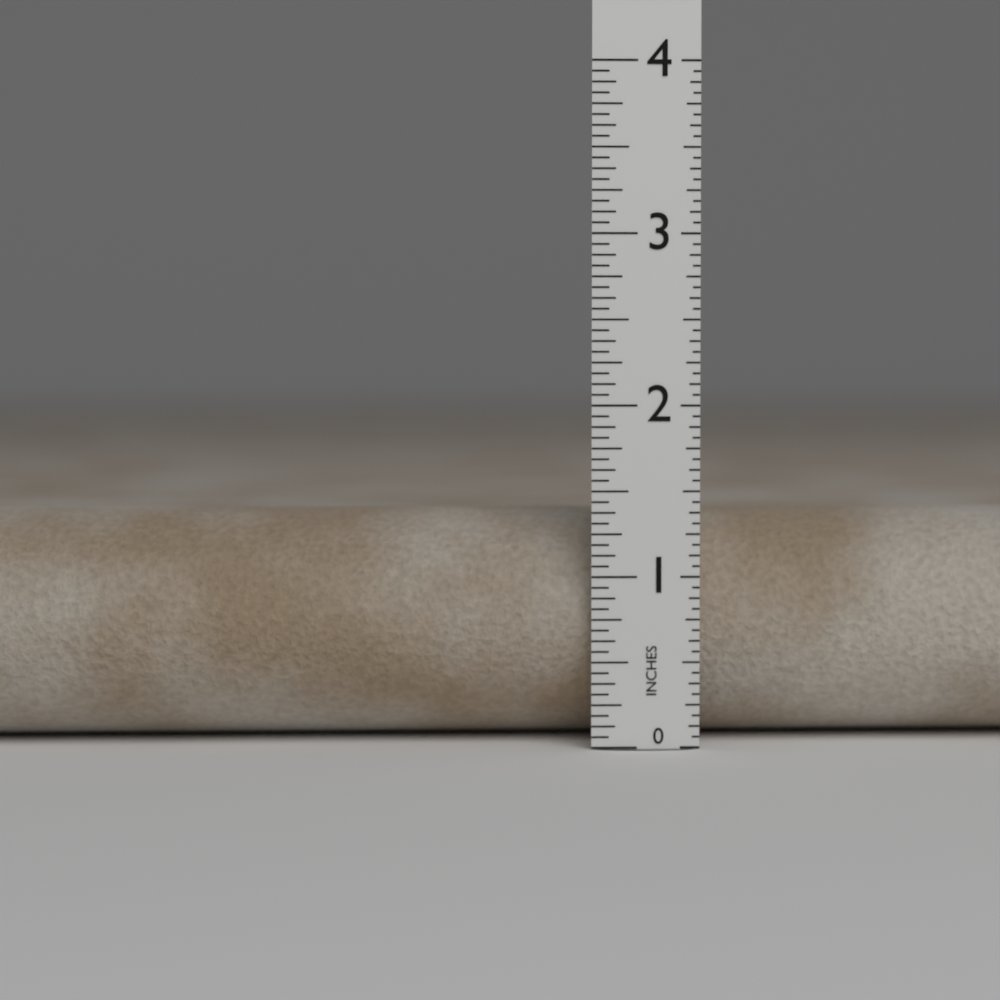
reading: 1.3750 in
